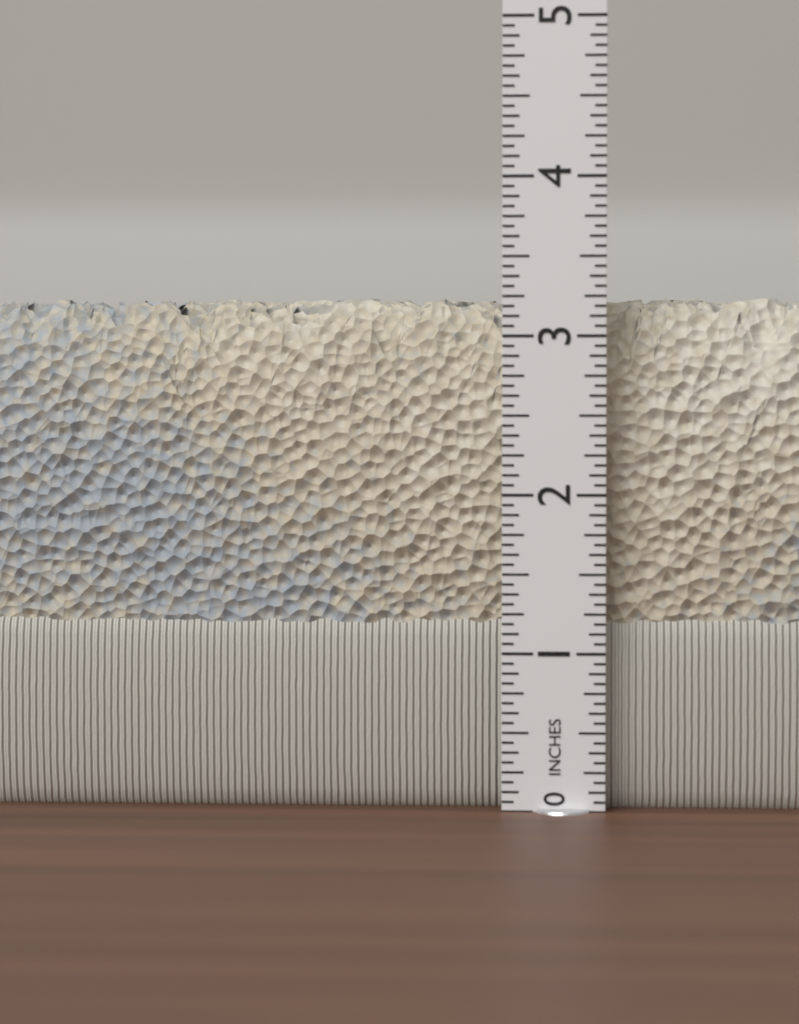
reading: 3.2500 in
